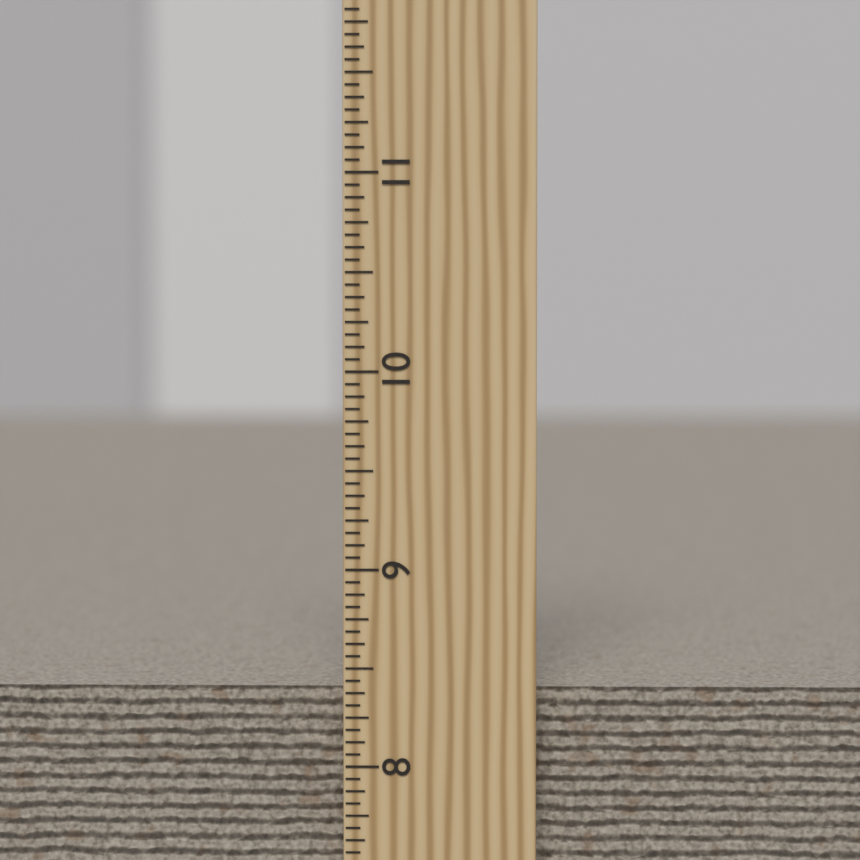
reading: 8.3750 inch
